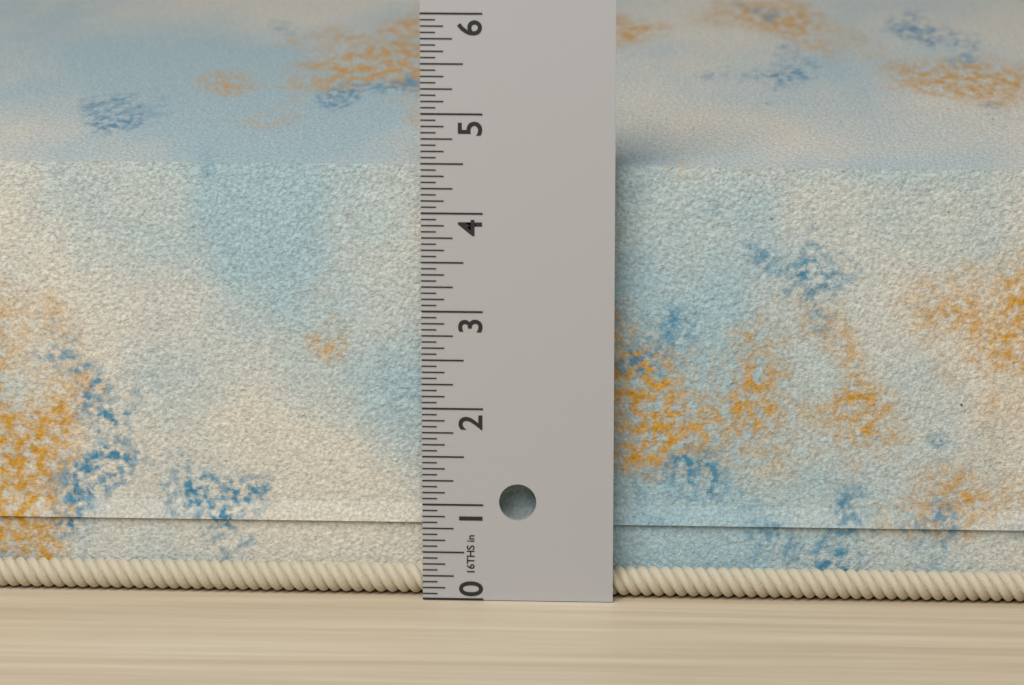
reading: 4.5625 in
